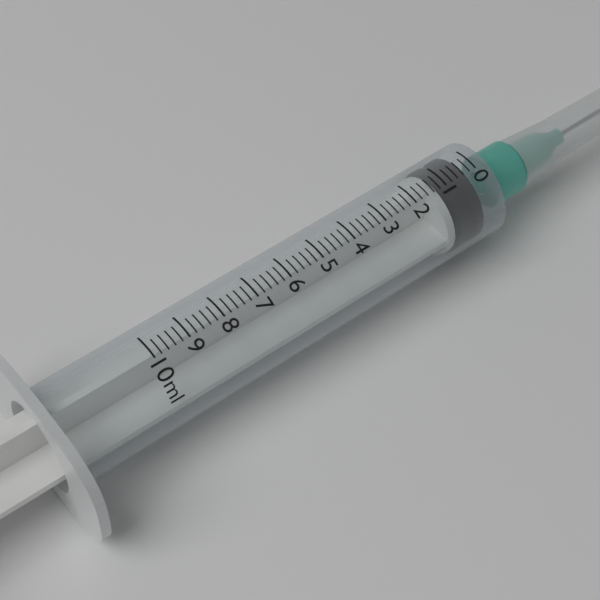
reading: 0.2 ml
